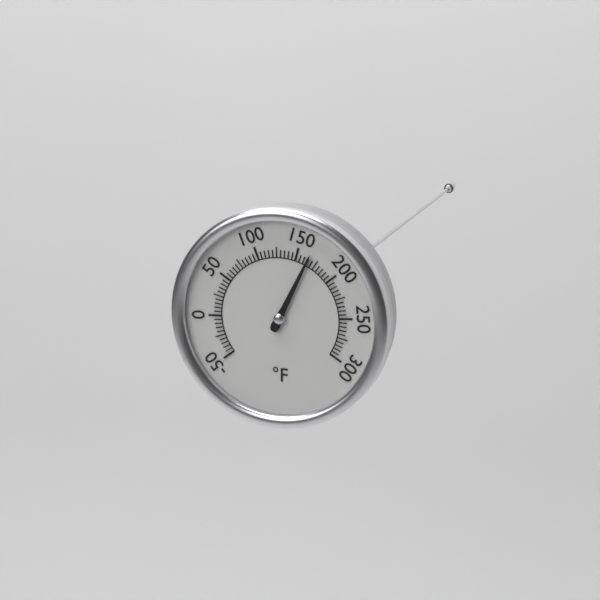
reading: 165 °F
